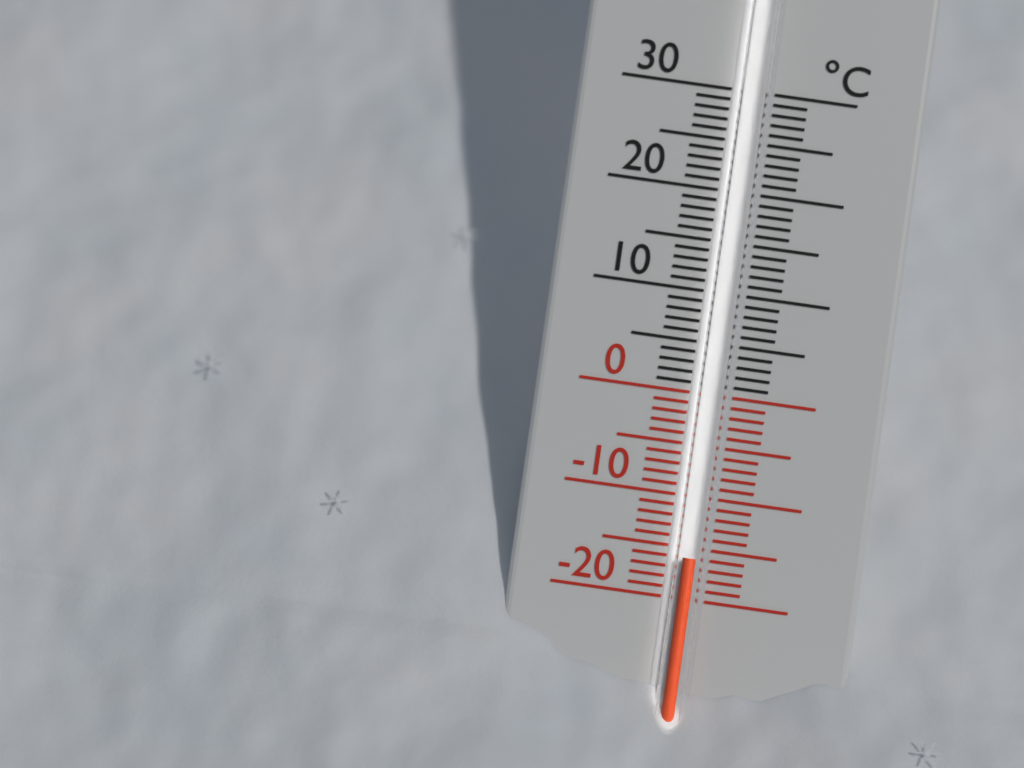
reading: -16 °C
